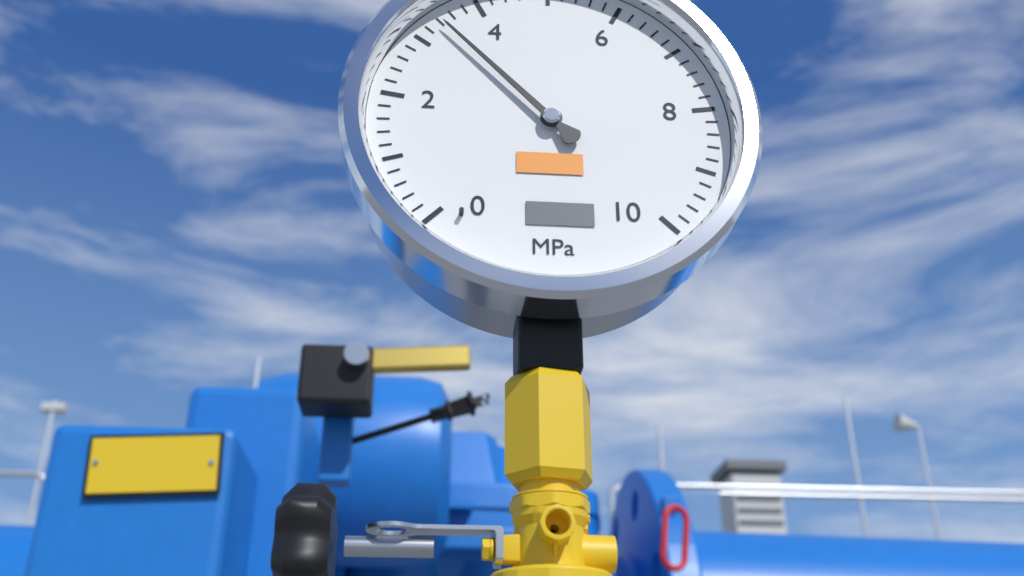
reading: 3.4 MPa
